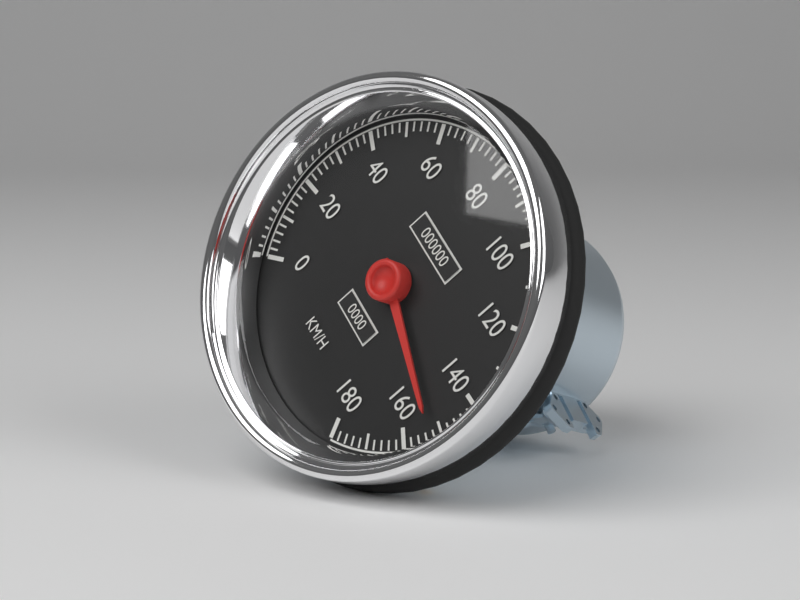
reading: 152 km/h
